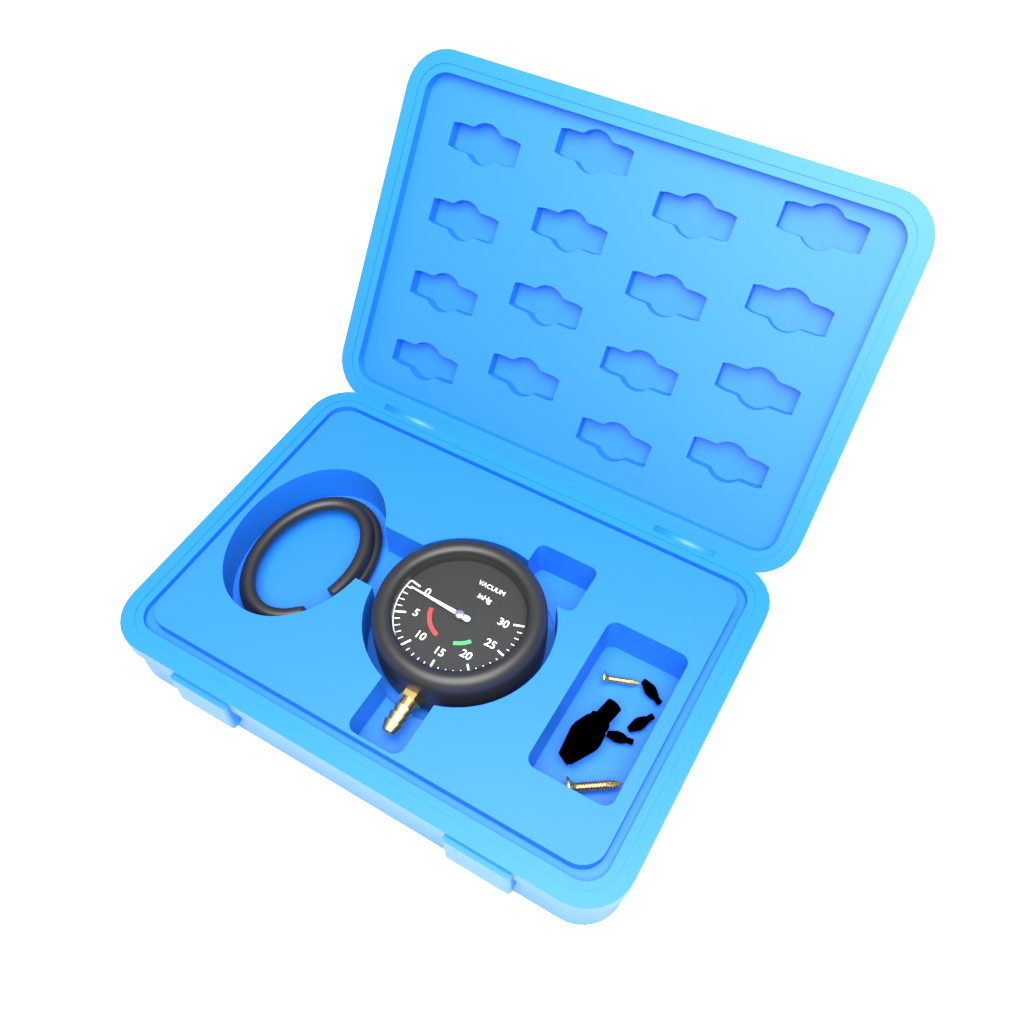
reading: 1 inHg
